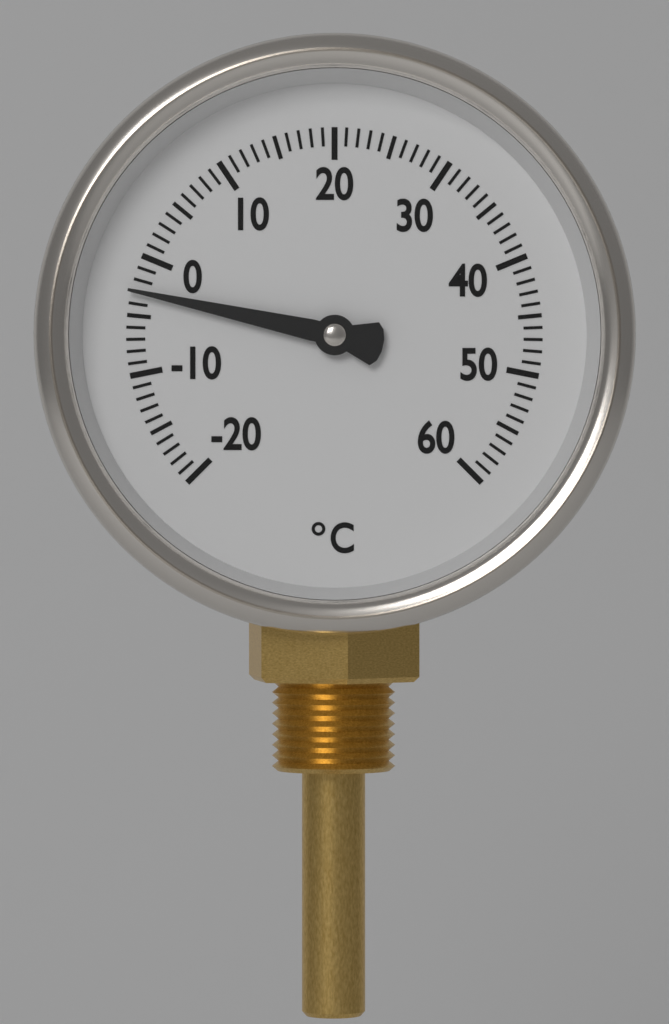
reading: -3 °C
